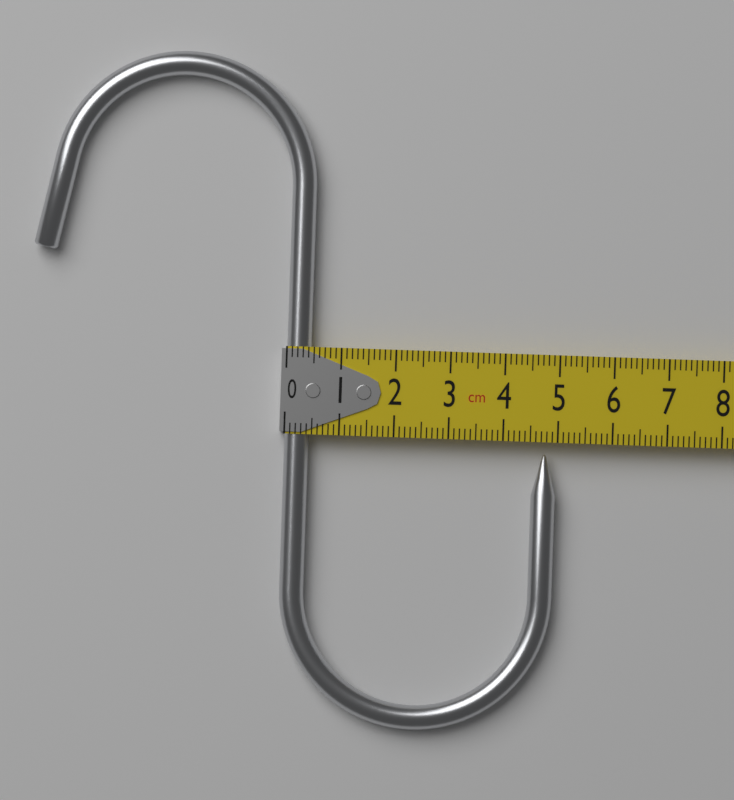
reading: 5.0 cm
